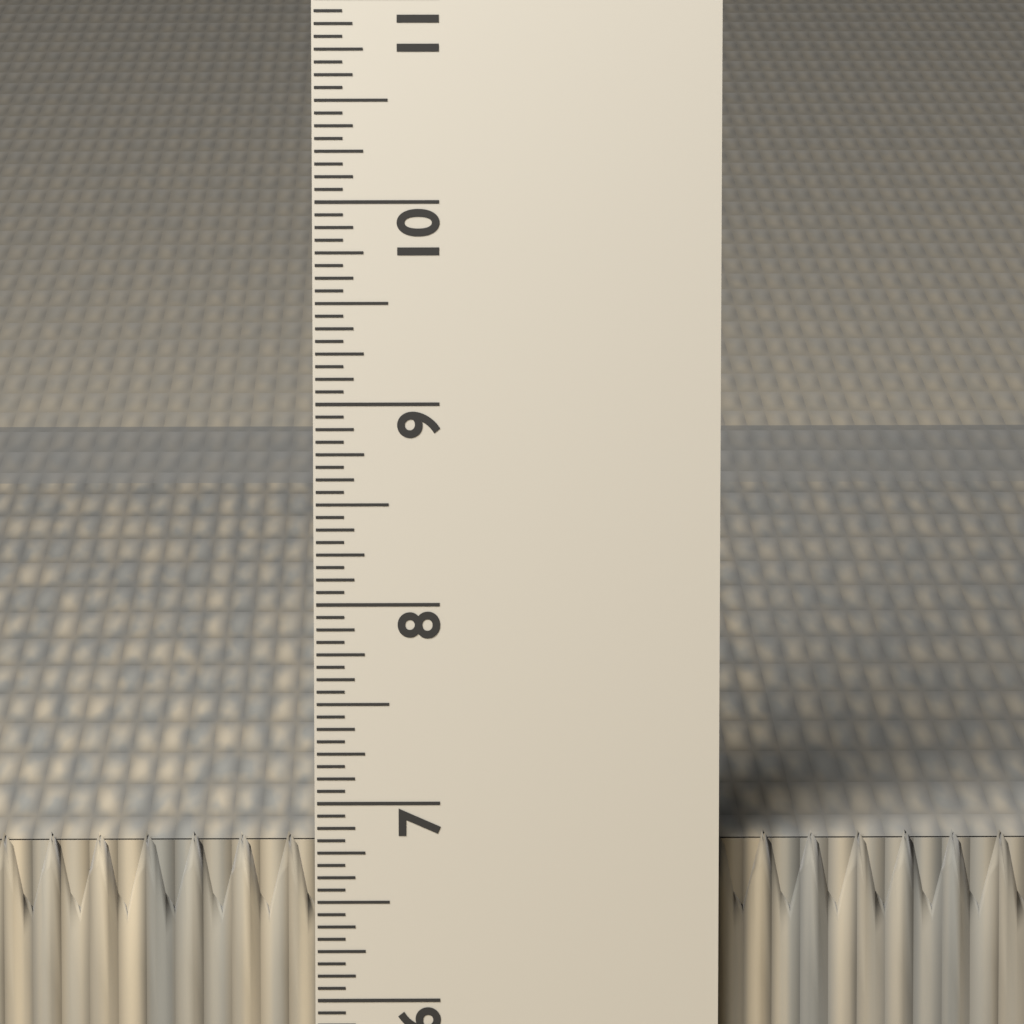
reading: 6.8125 in
